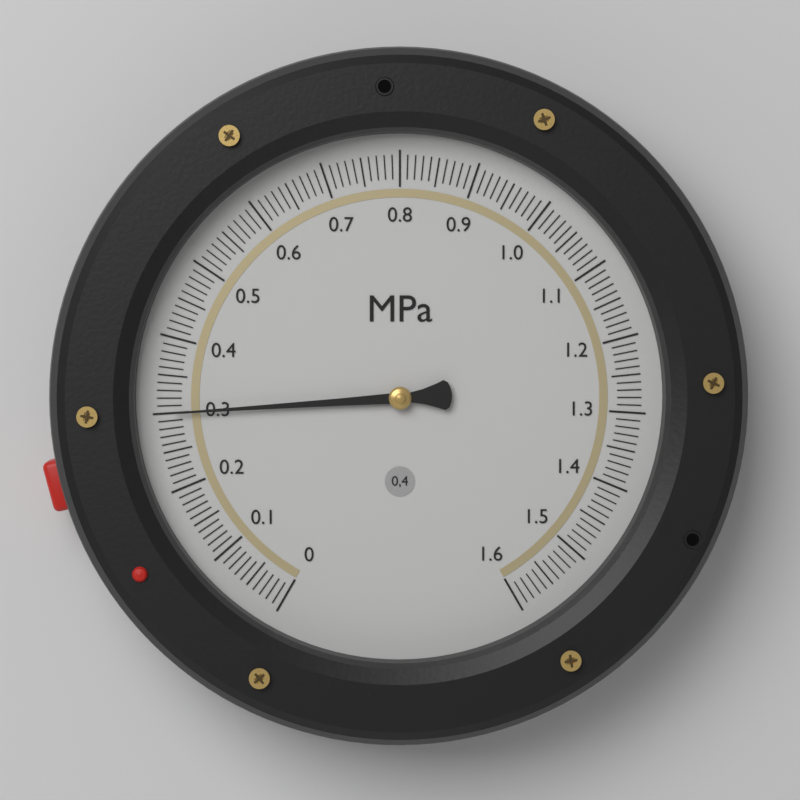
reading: 0.30 MPa
